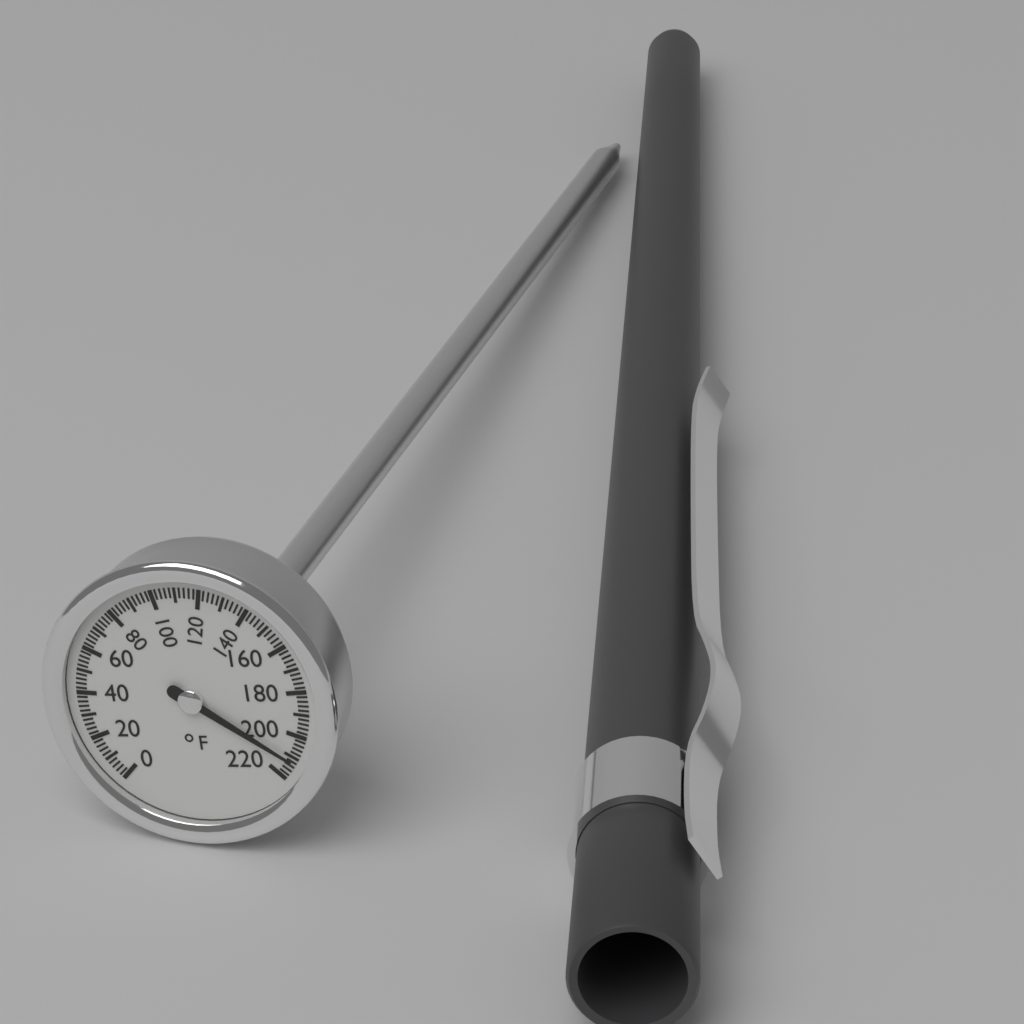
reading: 212 °F
